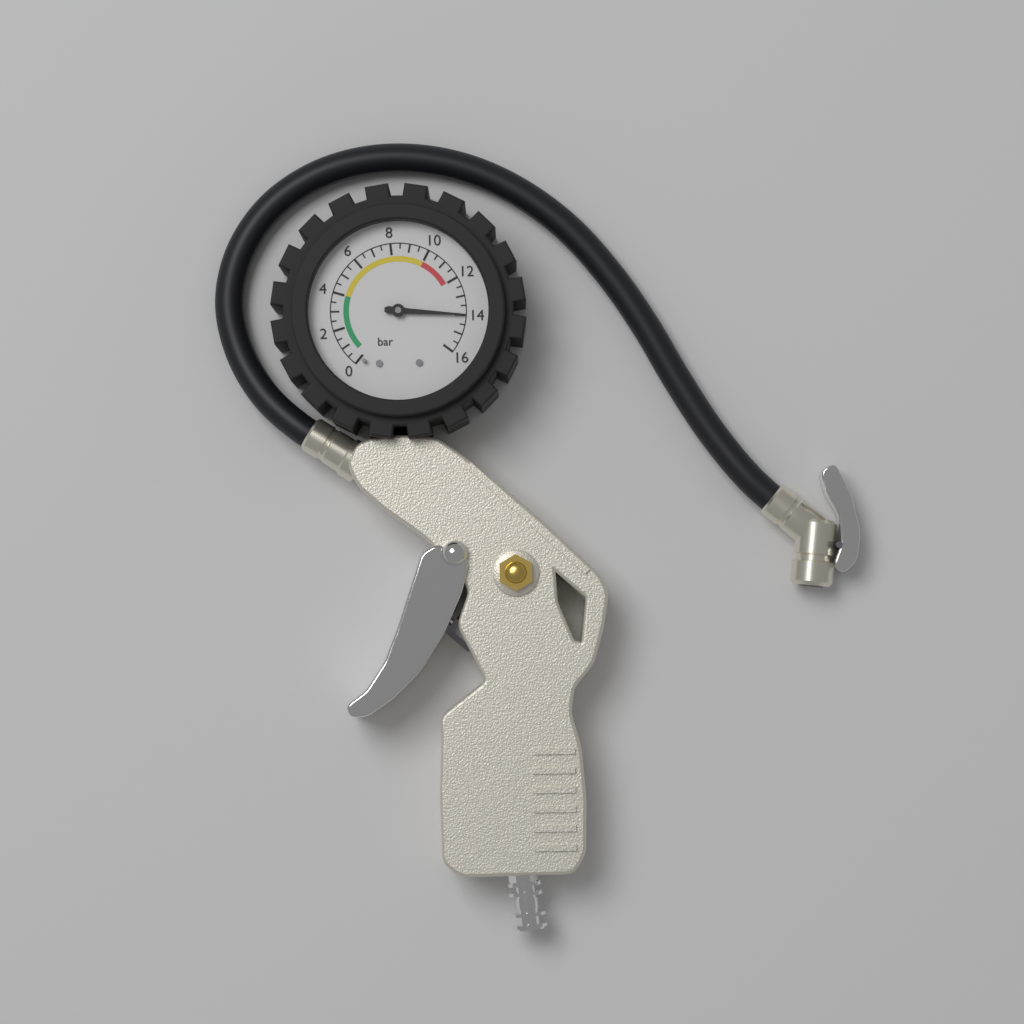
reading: 14.0 bar
